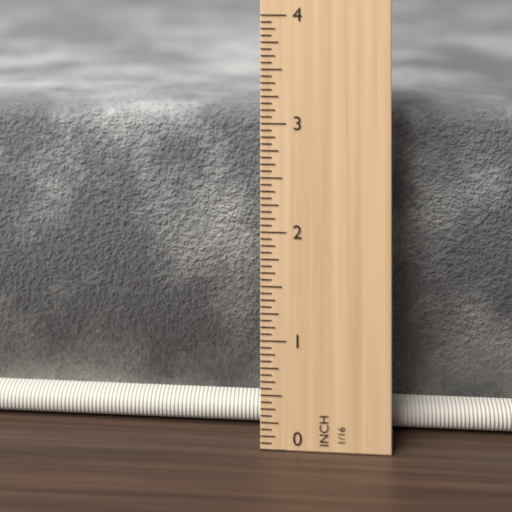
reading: 3.0625 in
